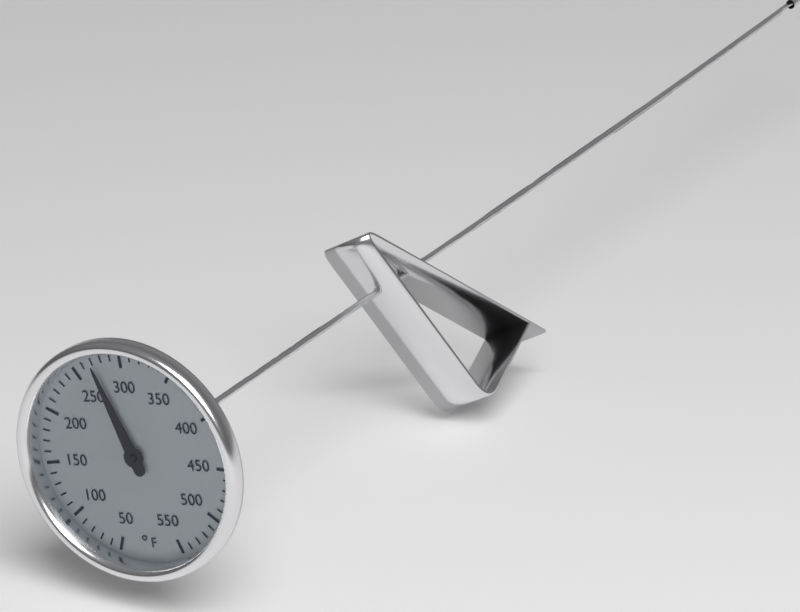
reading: 270 °F
